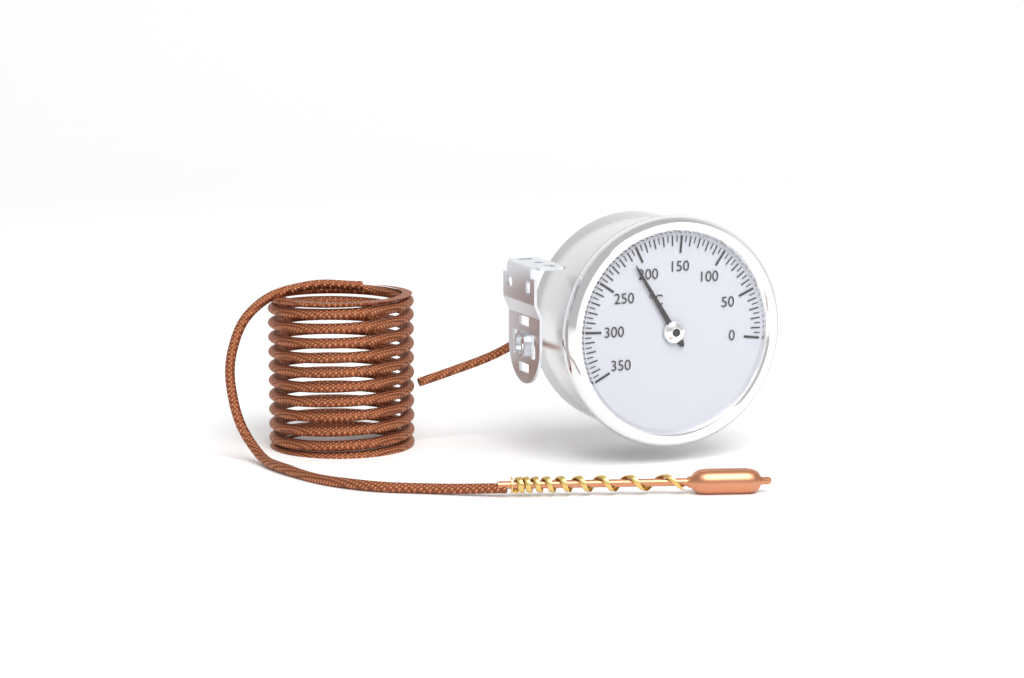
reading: 210 °C
